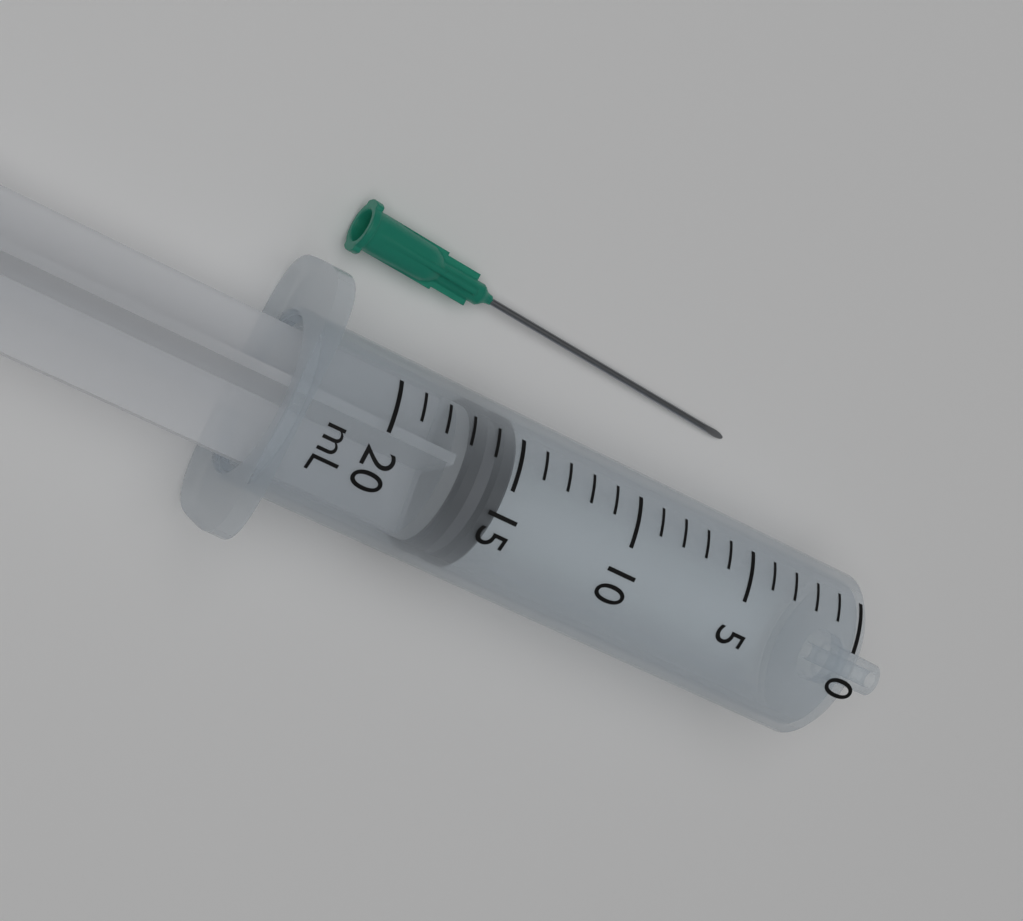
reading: 15 mL
